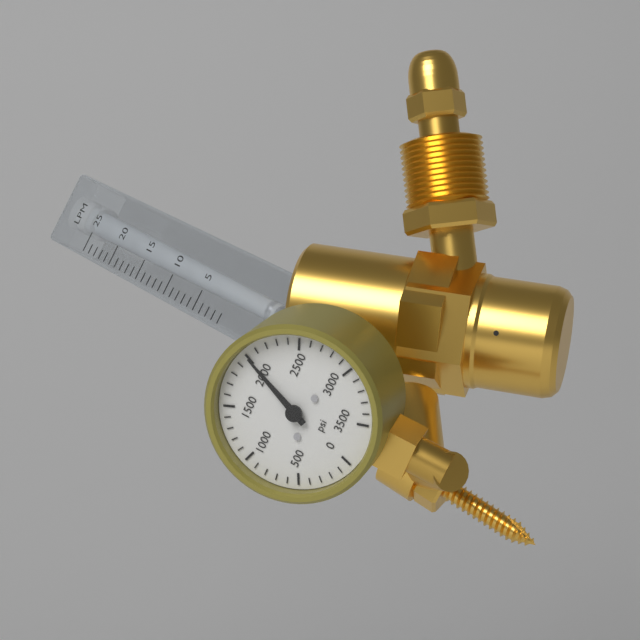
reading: 2000 psi
